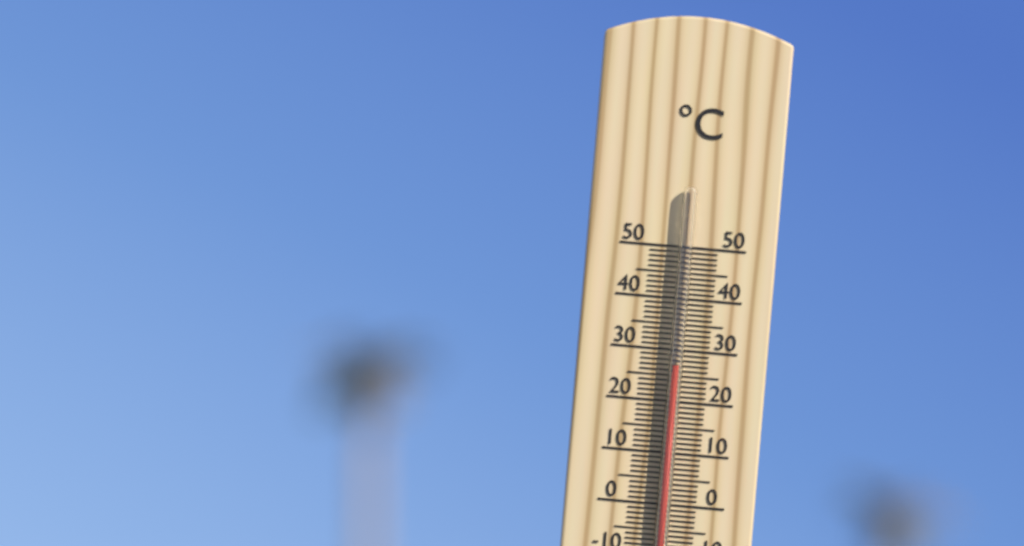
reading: 27 °C
